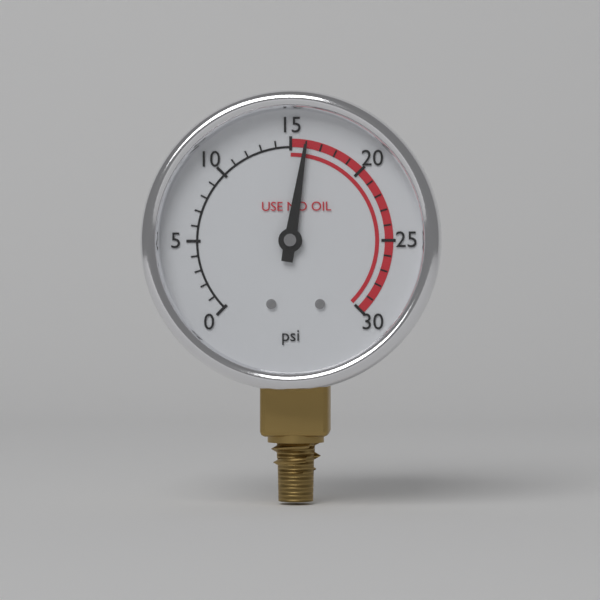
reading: 16 psi
